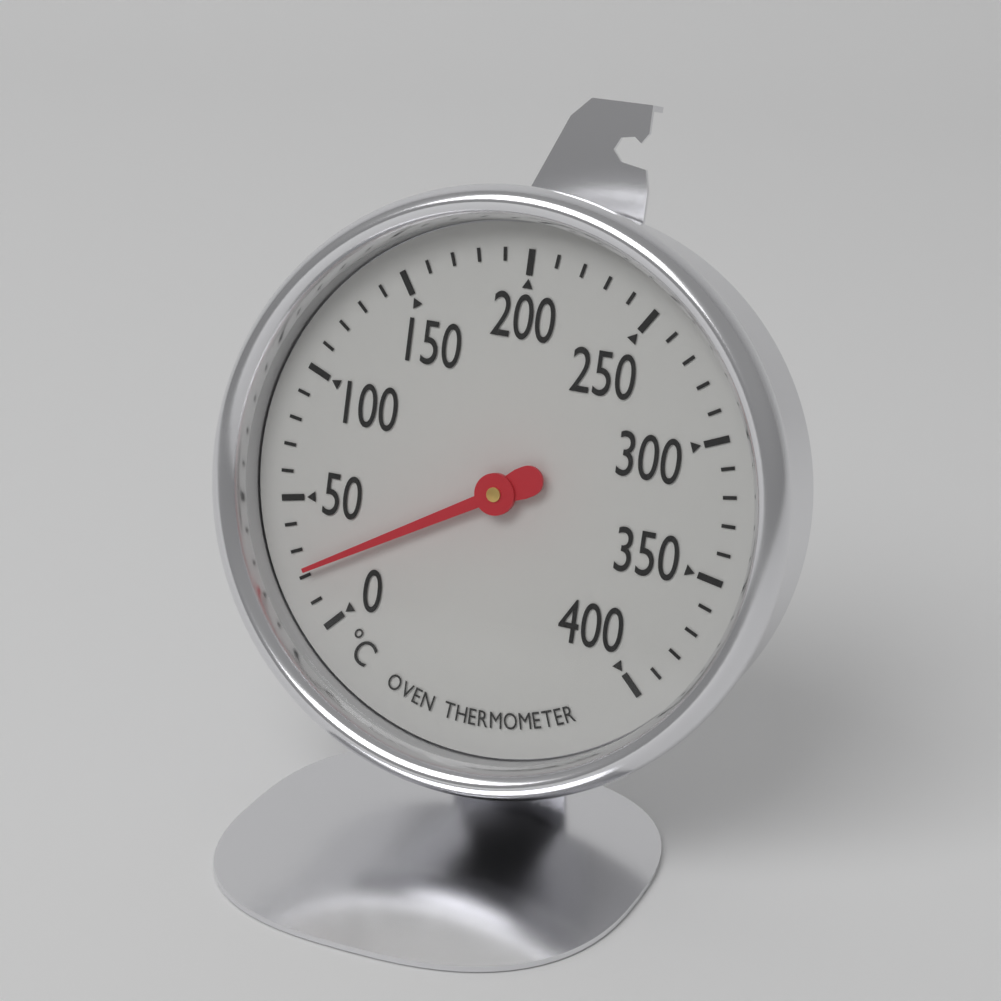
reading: 22 °C
